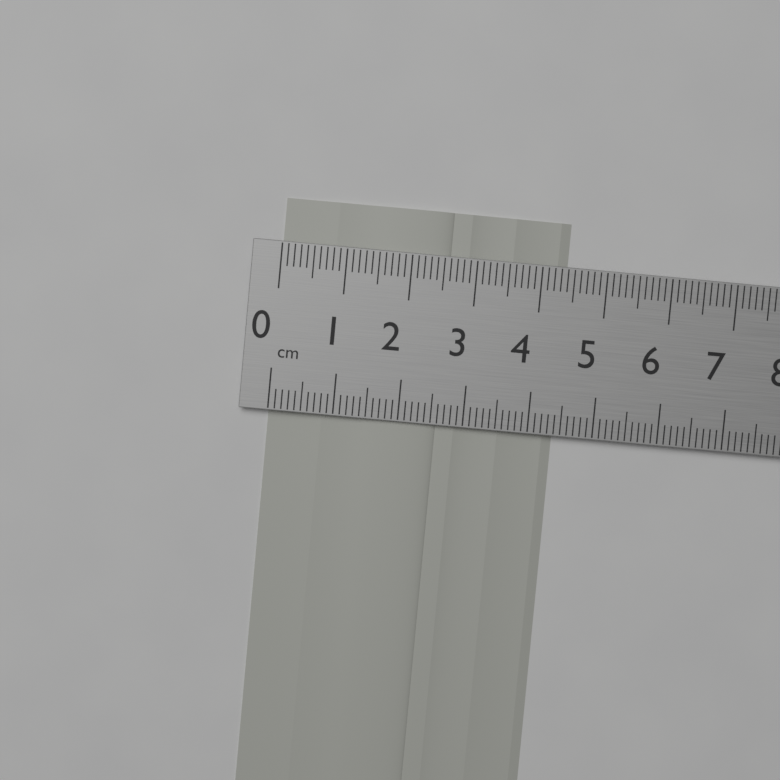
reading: 4.4 cm
